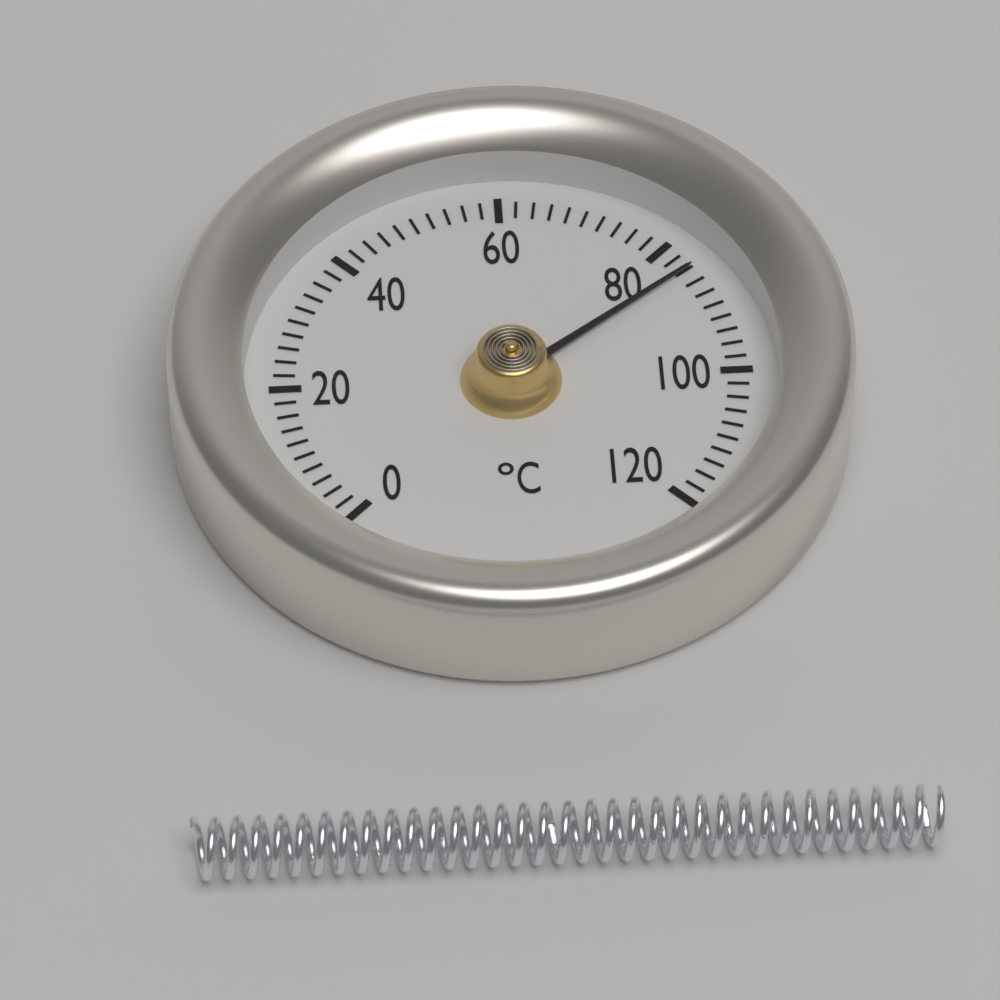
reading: 84 °C
